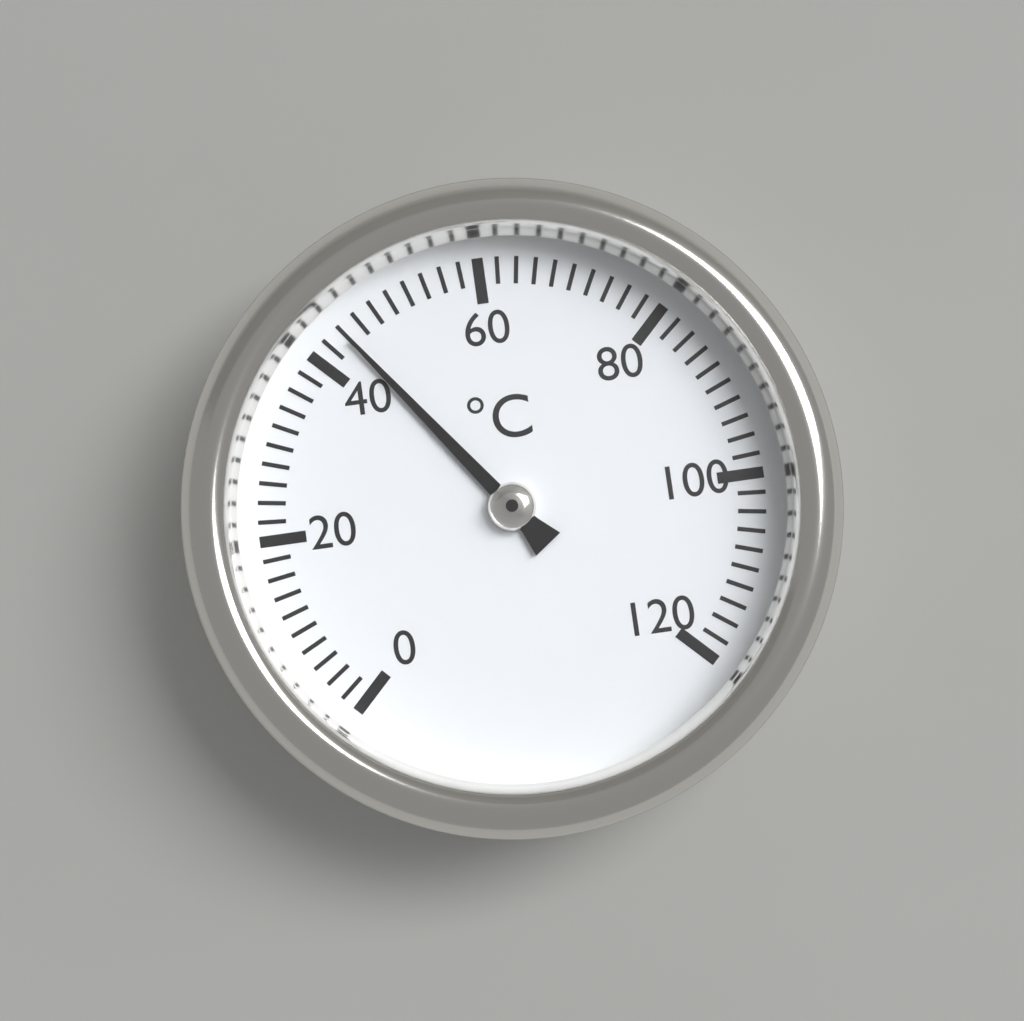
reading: 44 °C
